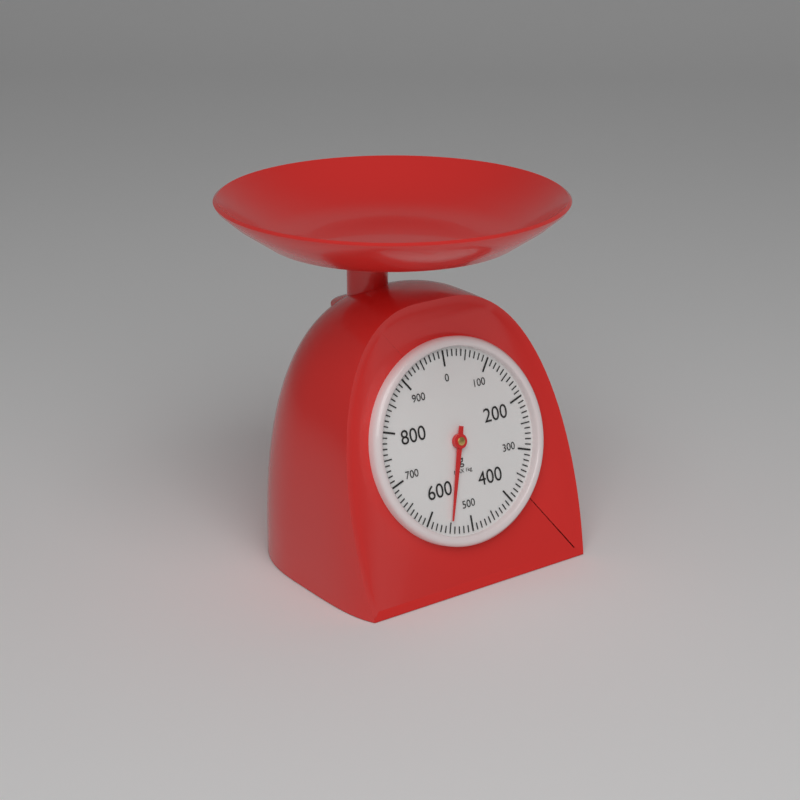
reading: 550 g
